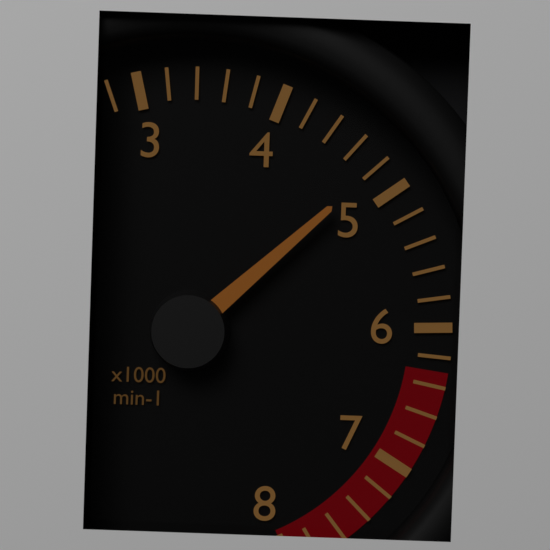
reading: 4800 min-1
